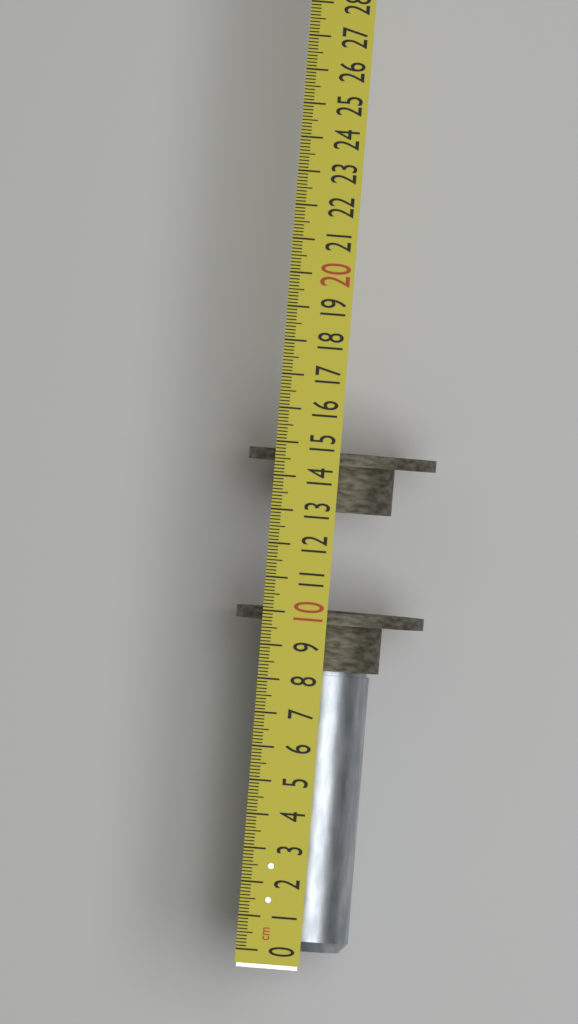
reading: 9.8 cm
